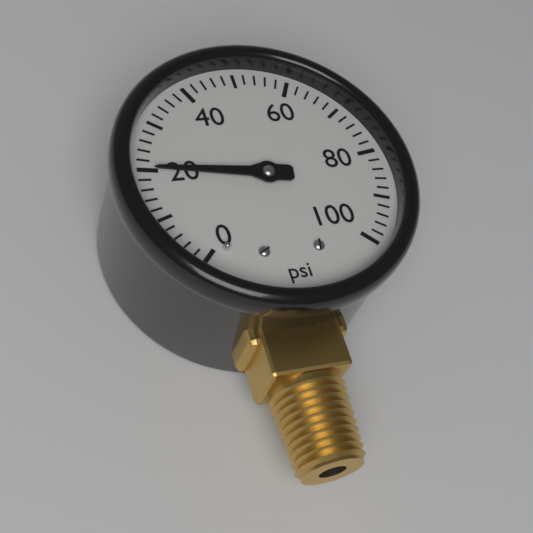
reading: 20 psi
